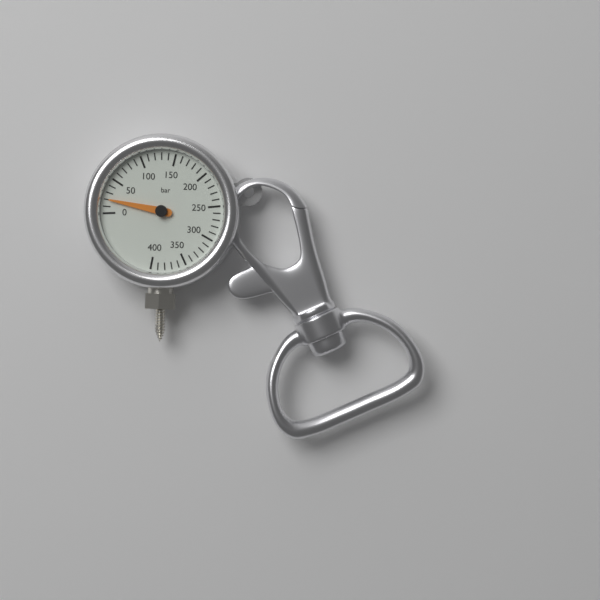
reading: 20 bar
